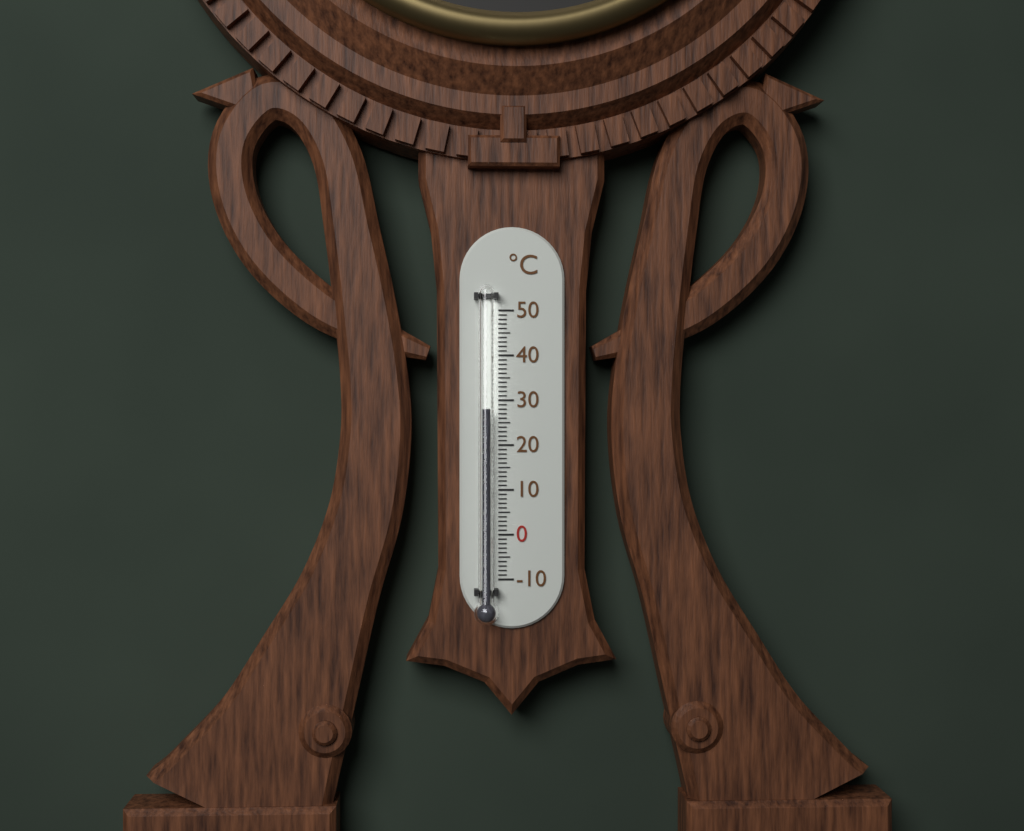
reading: 28 °C
